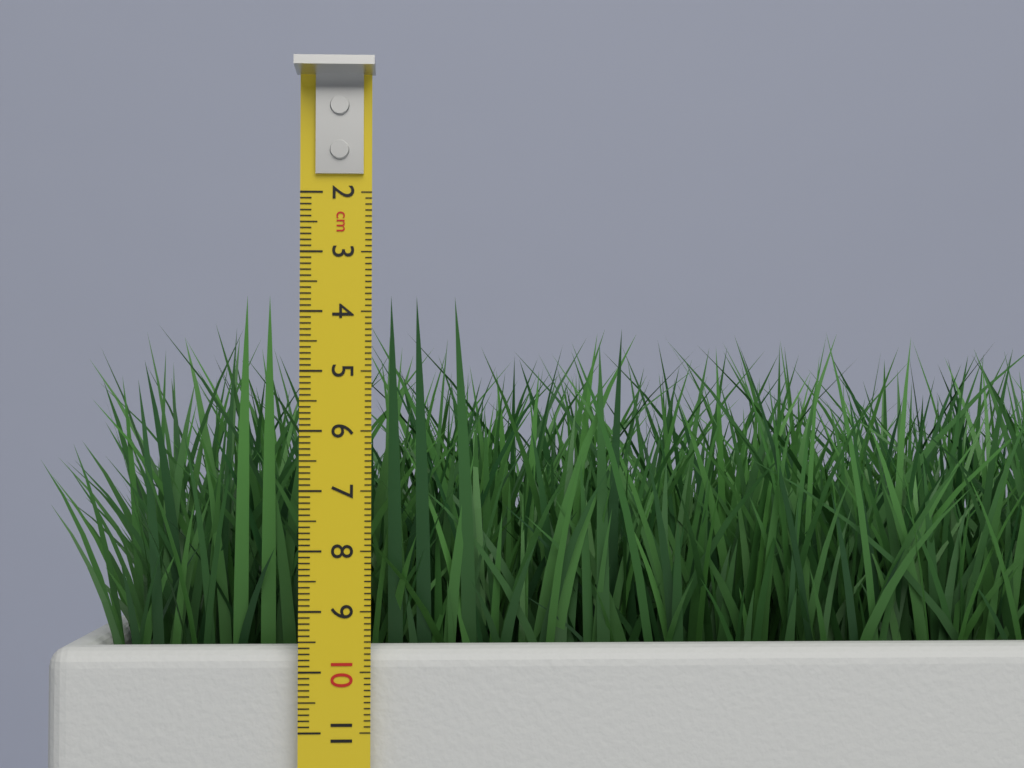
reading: 3.7 cm
